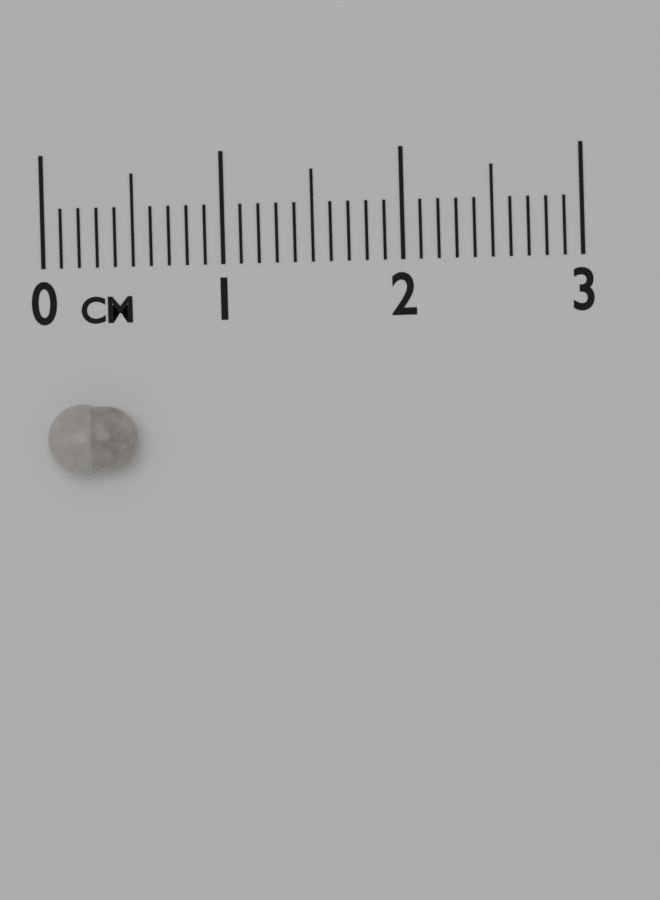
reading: 0.5 cm
